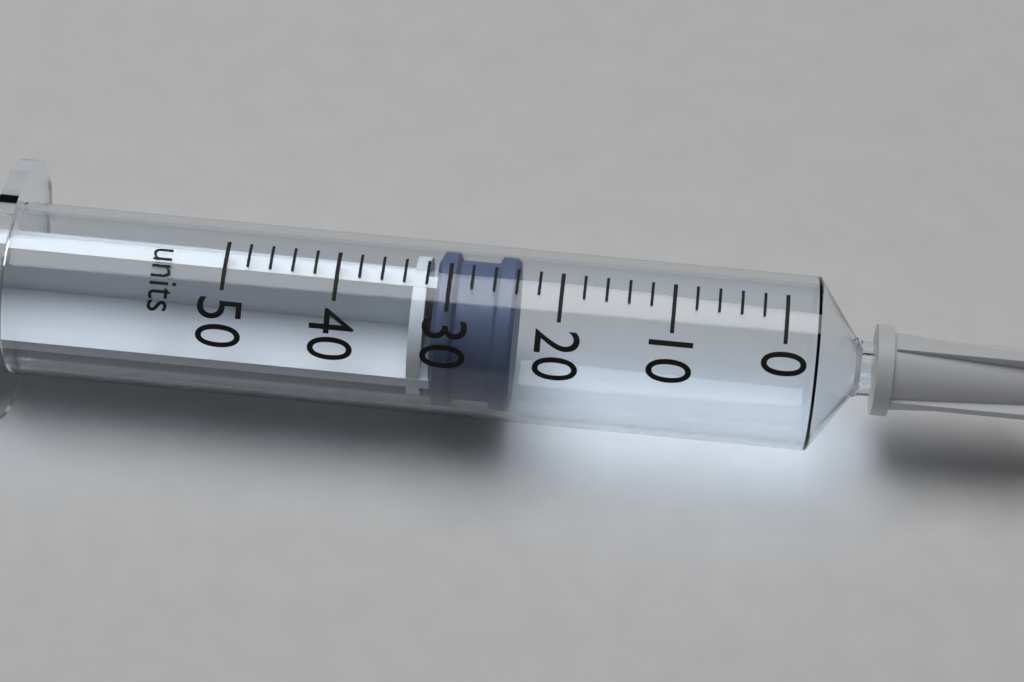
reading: 24 units
